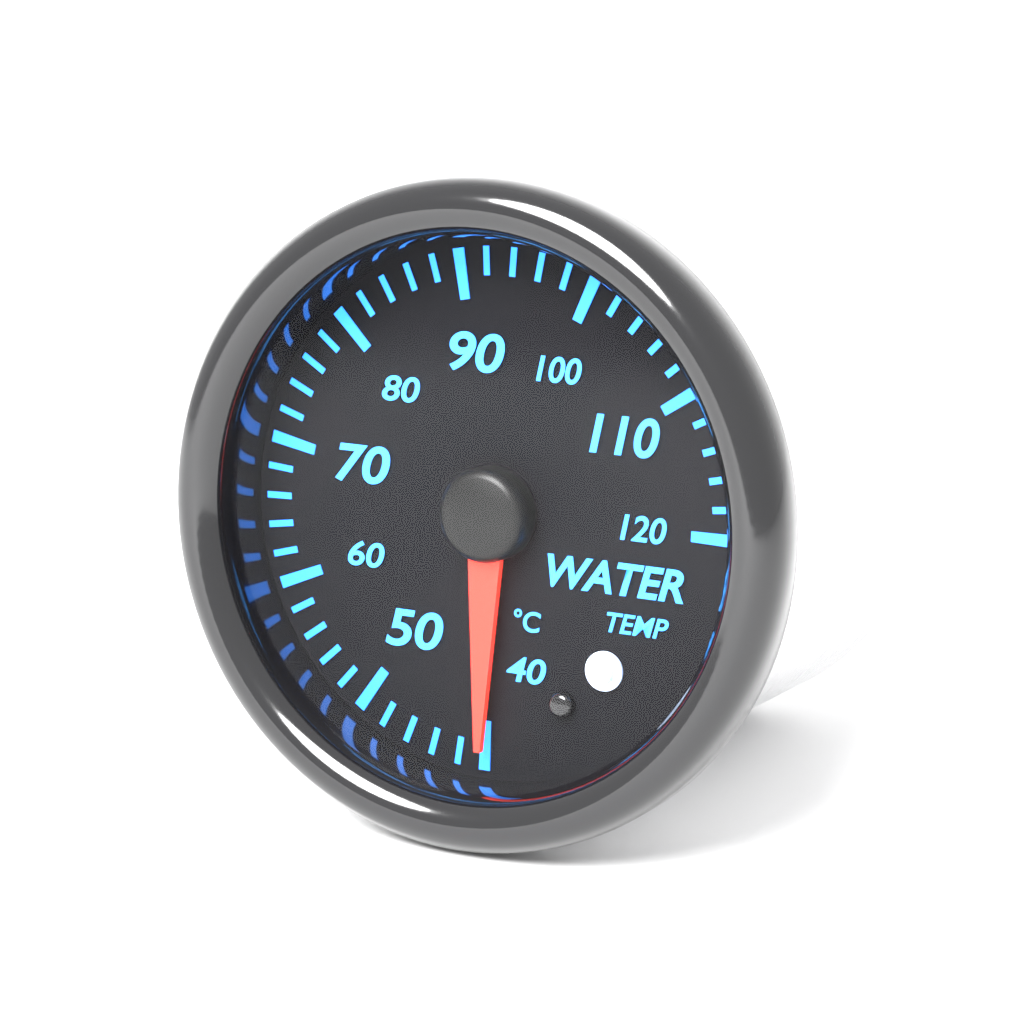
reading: 40 °C
